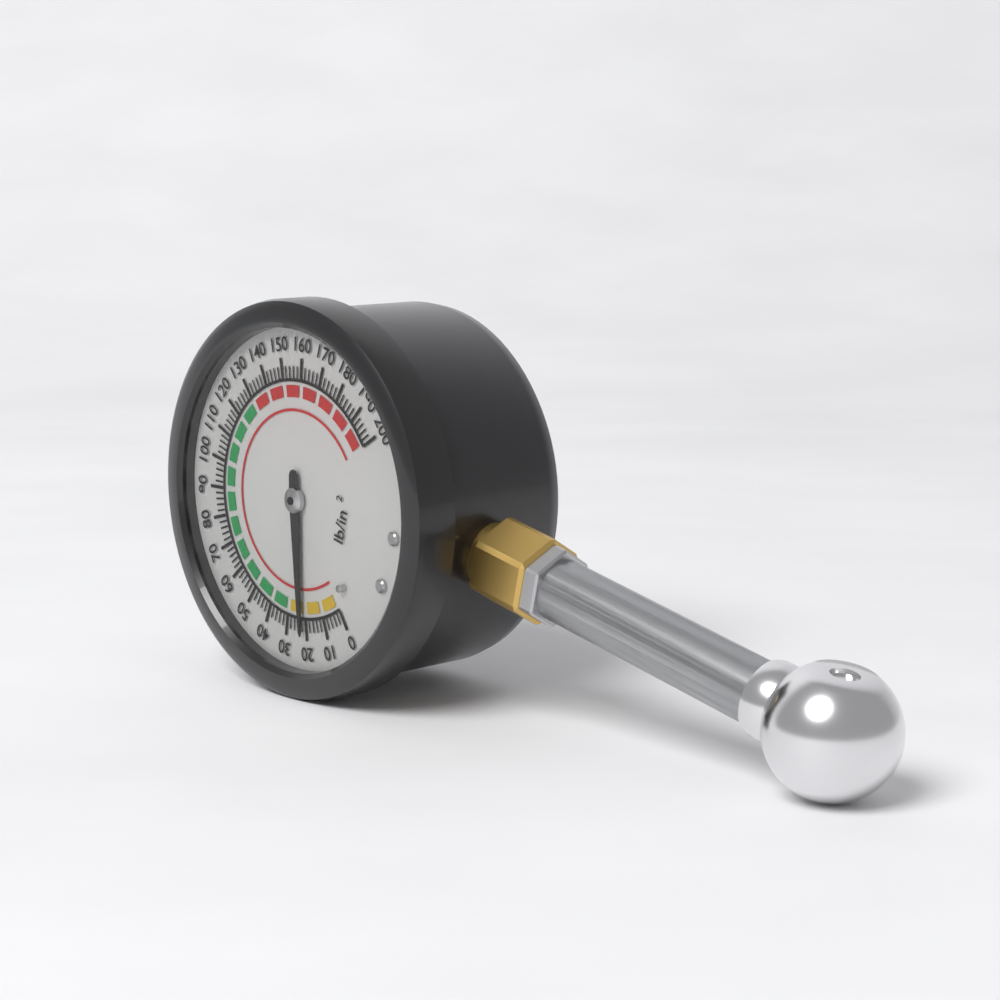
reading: 22 psi
